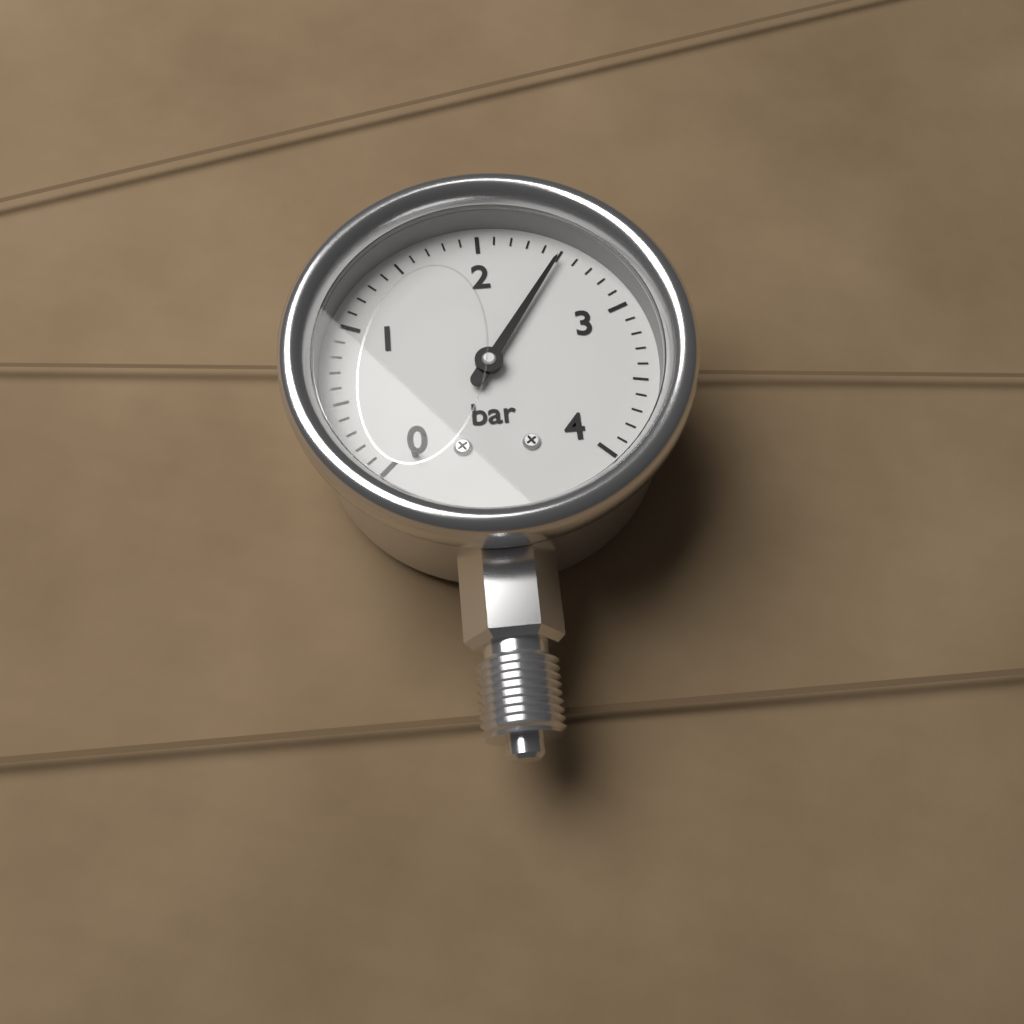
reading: 2.5 bar
